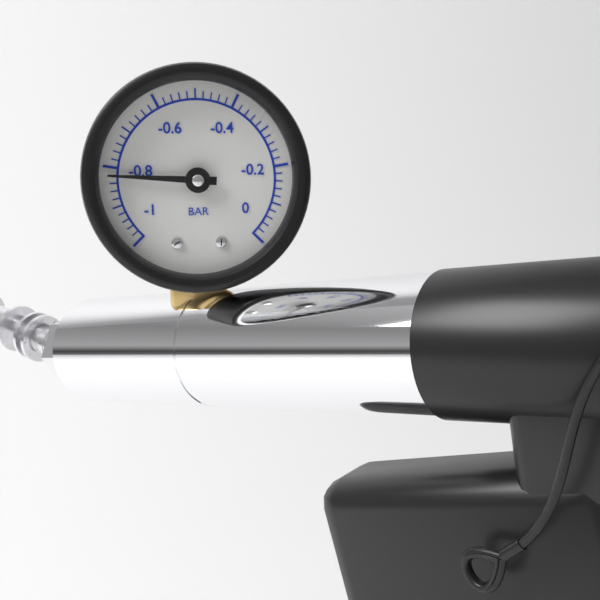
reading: -0.82 bar
